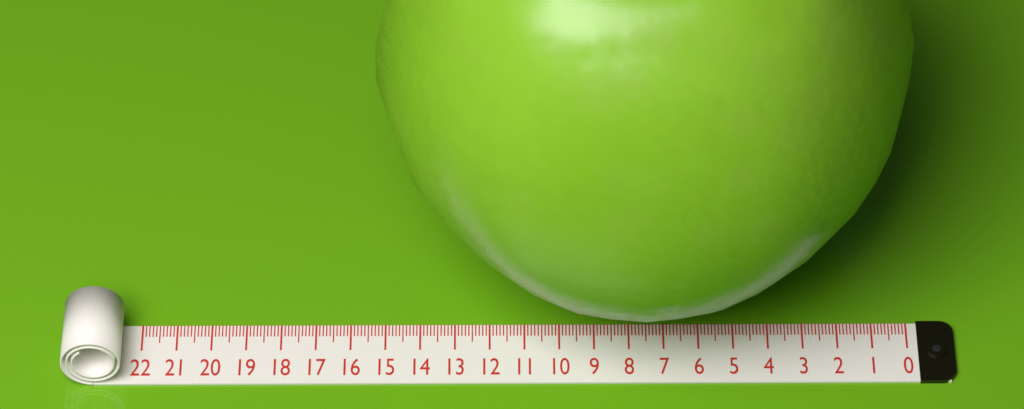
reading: 15.2 (no unit)
